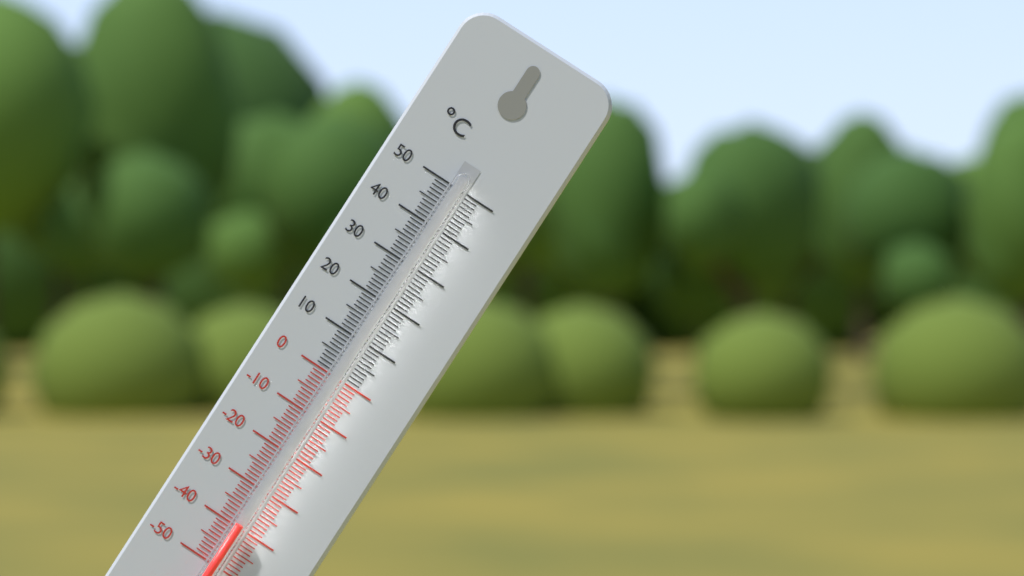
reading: -39 °C
